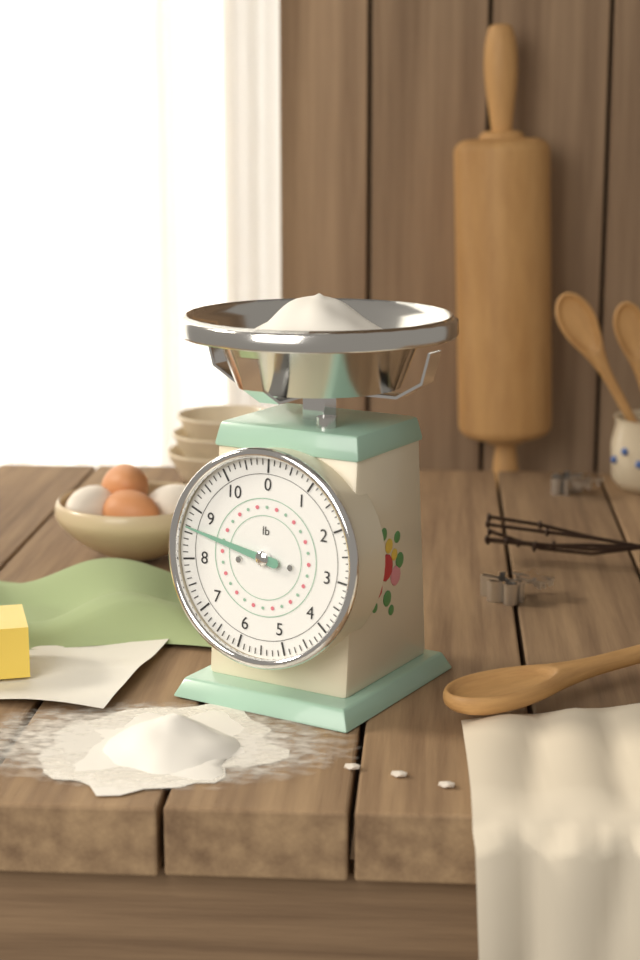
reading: 8.625 lb
